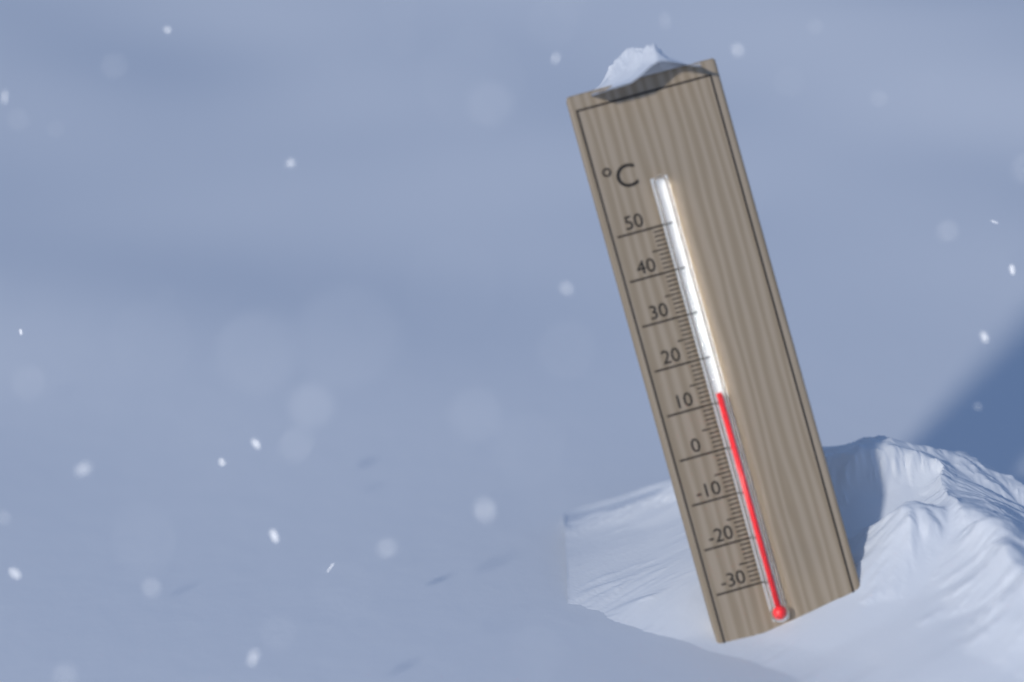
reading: 12 °C
